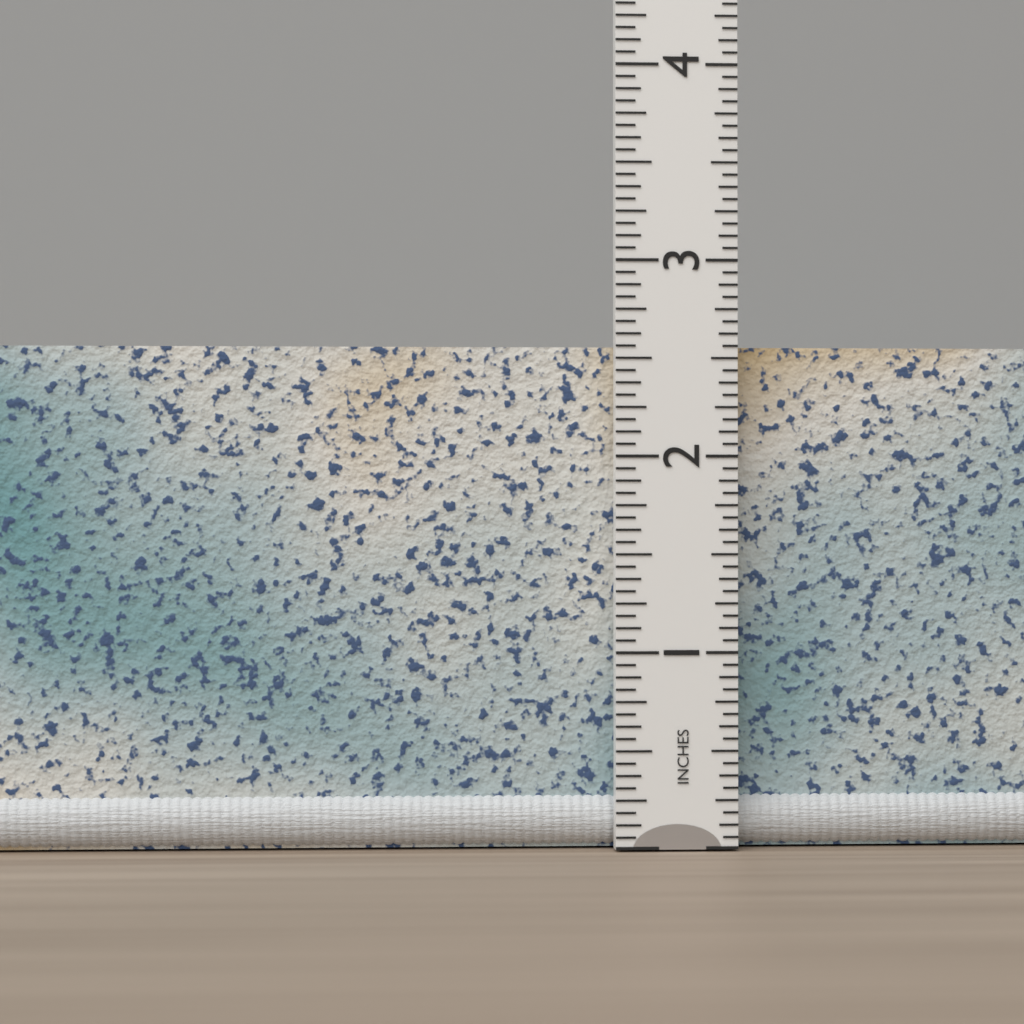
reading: 2.5625 in
